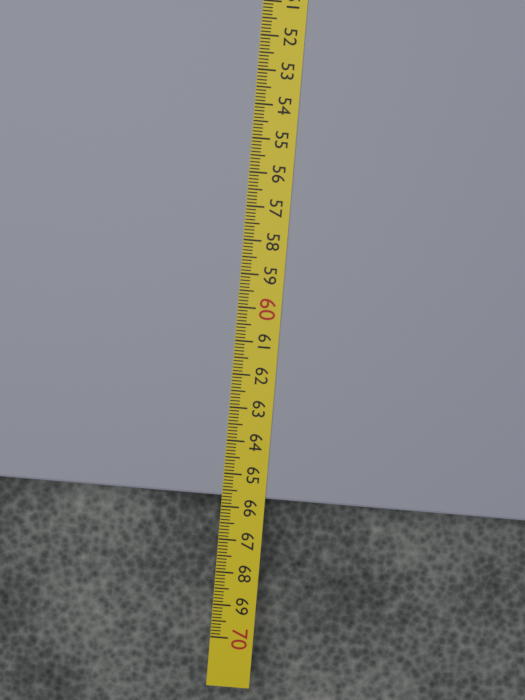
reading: 65.7 cm
